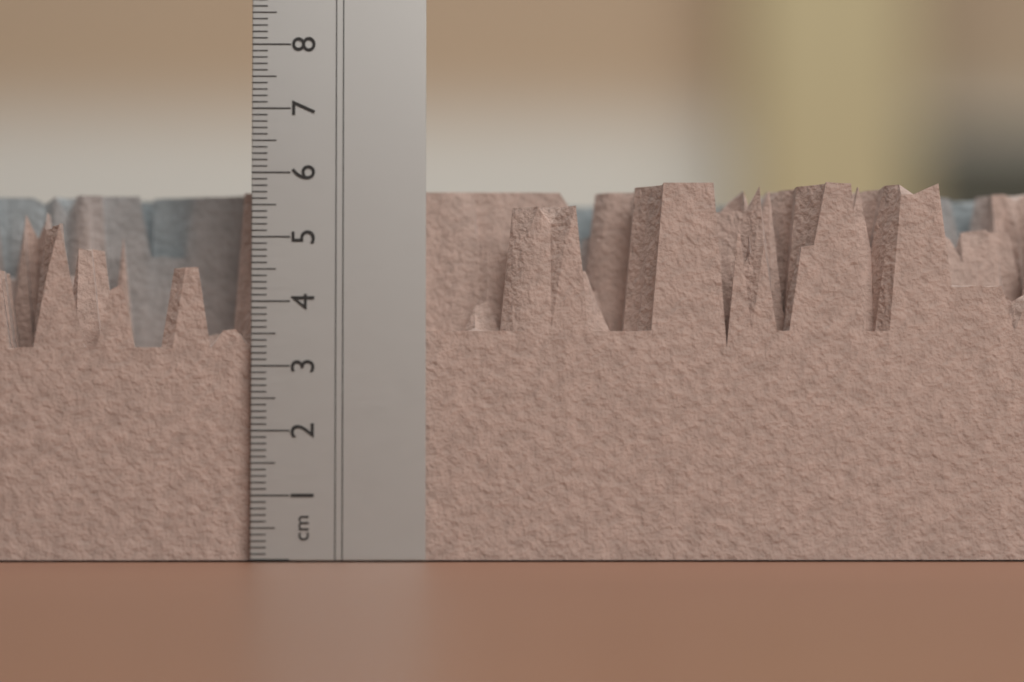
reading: 5.9 cm
